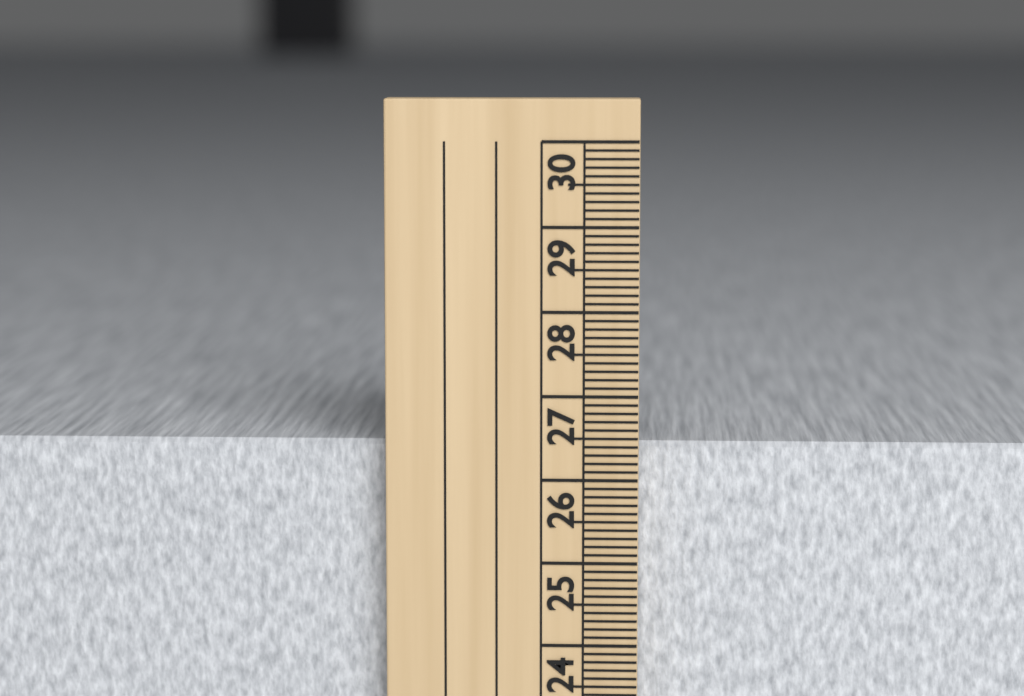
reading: 26.4 cm
